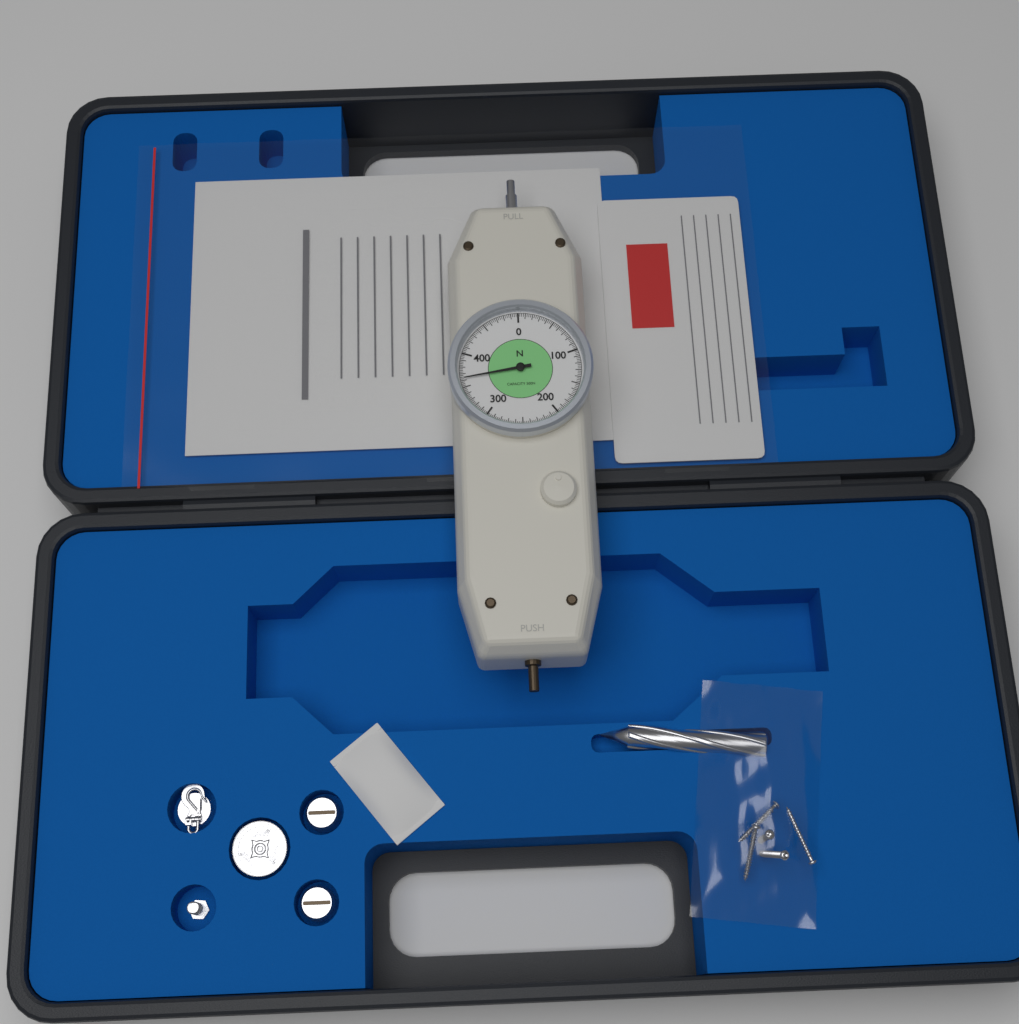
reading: 362.5 N
